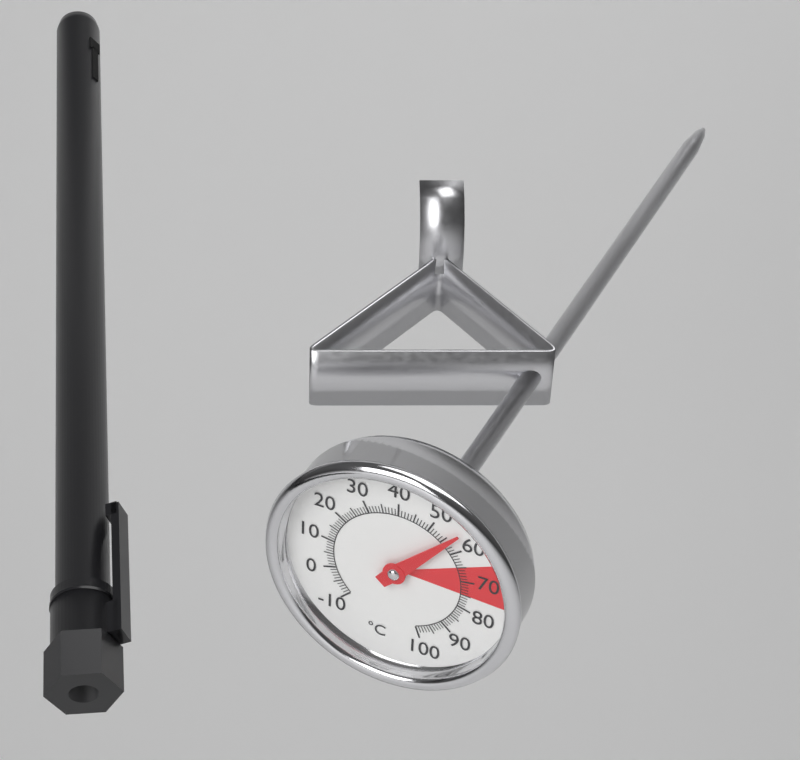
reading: 56 °C
